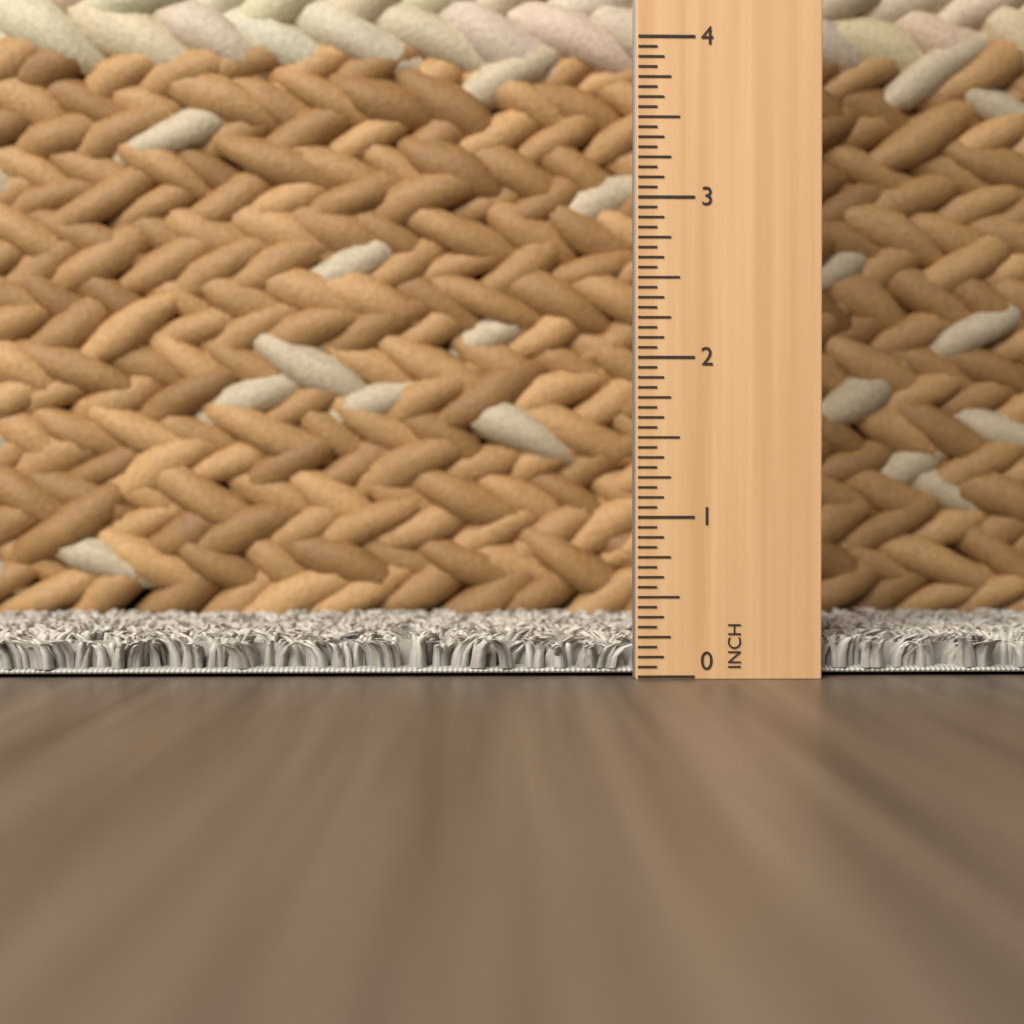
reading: 0.2500 in
